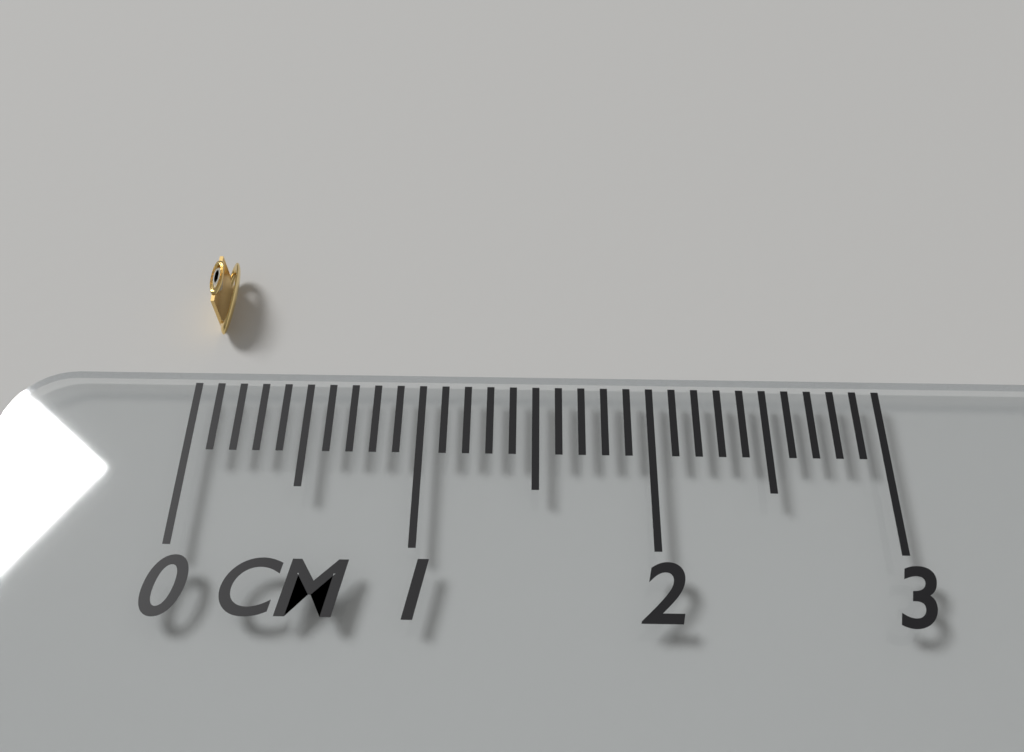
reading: 0.1 cm
